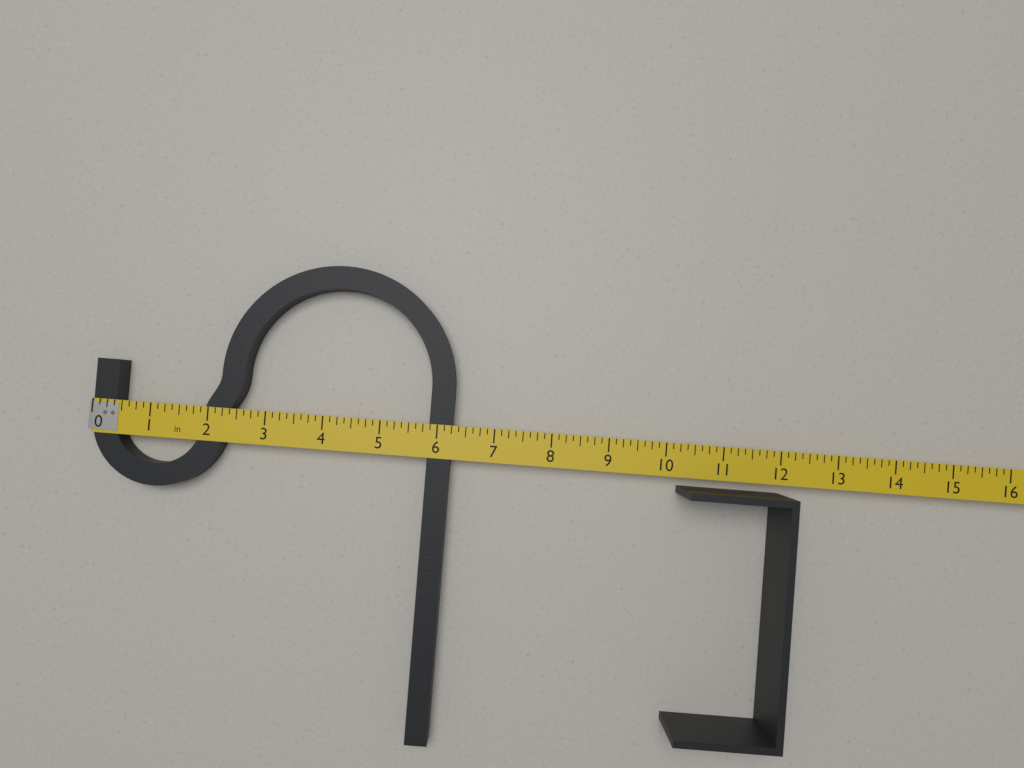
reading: 6.250 in
